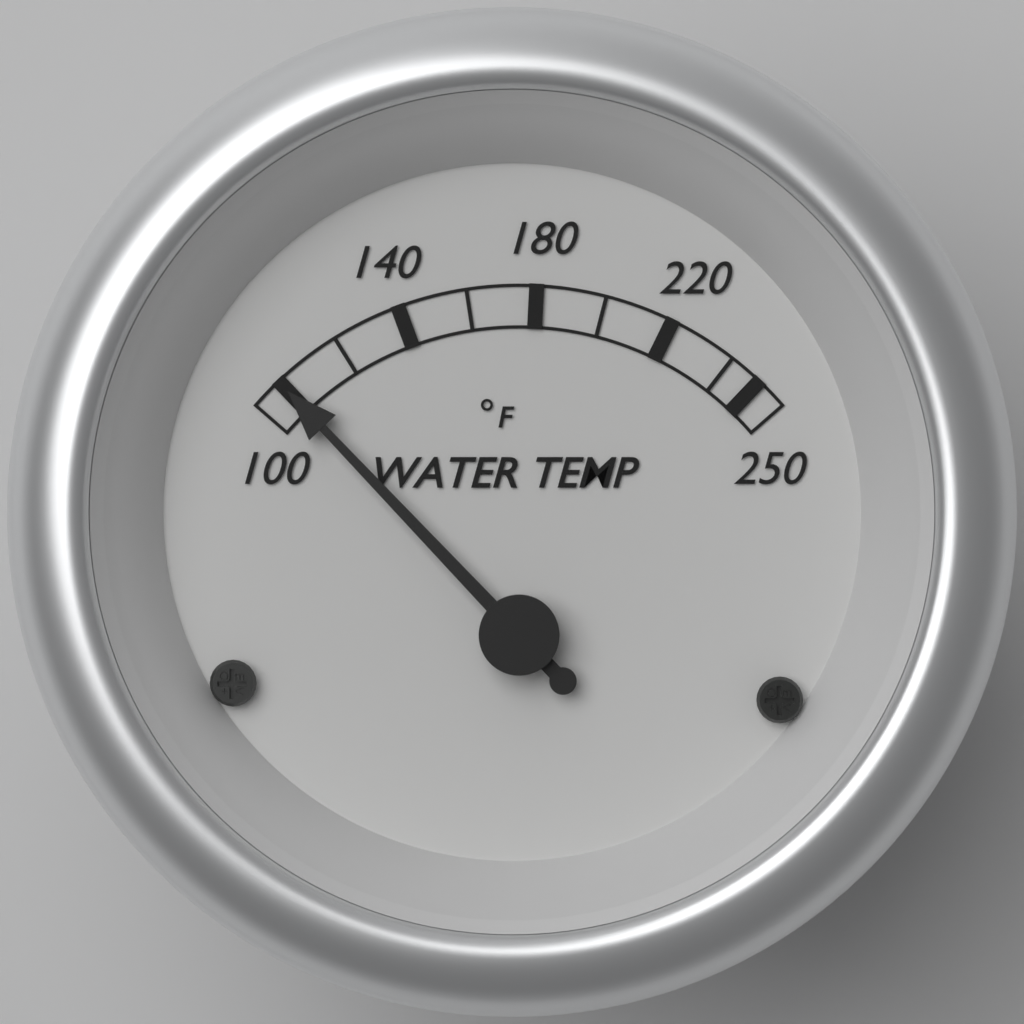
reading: 100 °F
